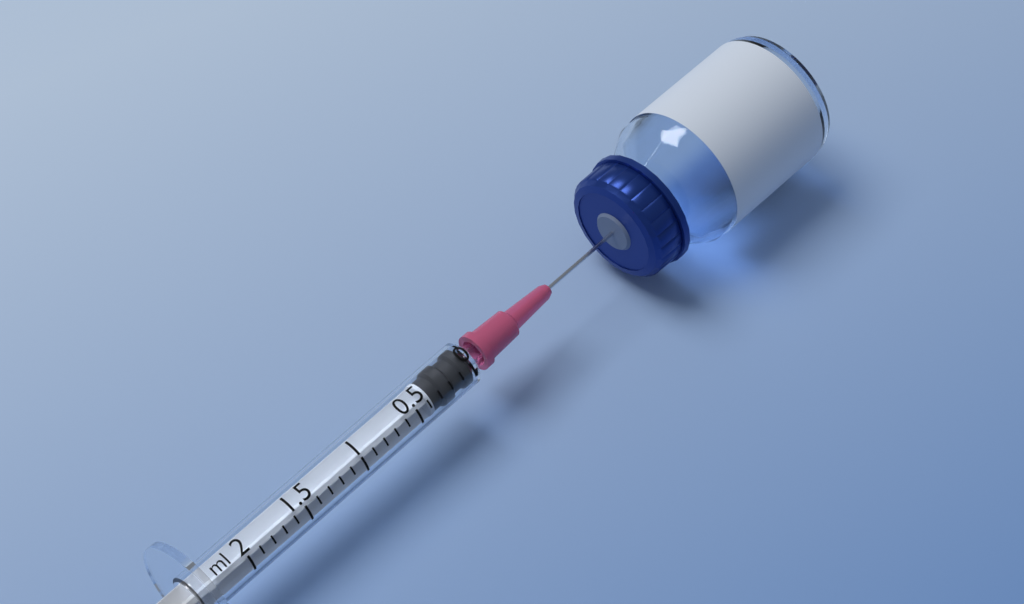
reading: 0.0 ml
